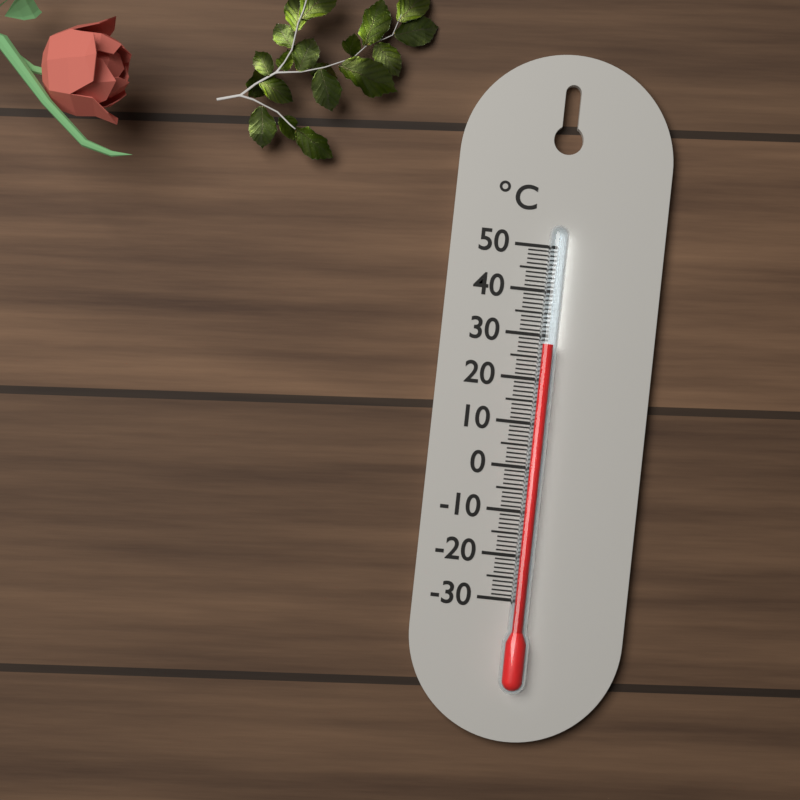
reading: 28 °C
